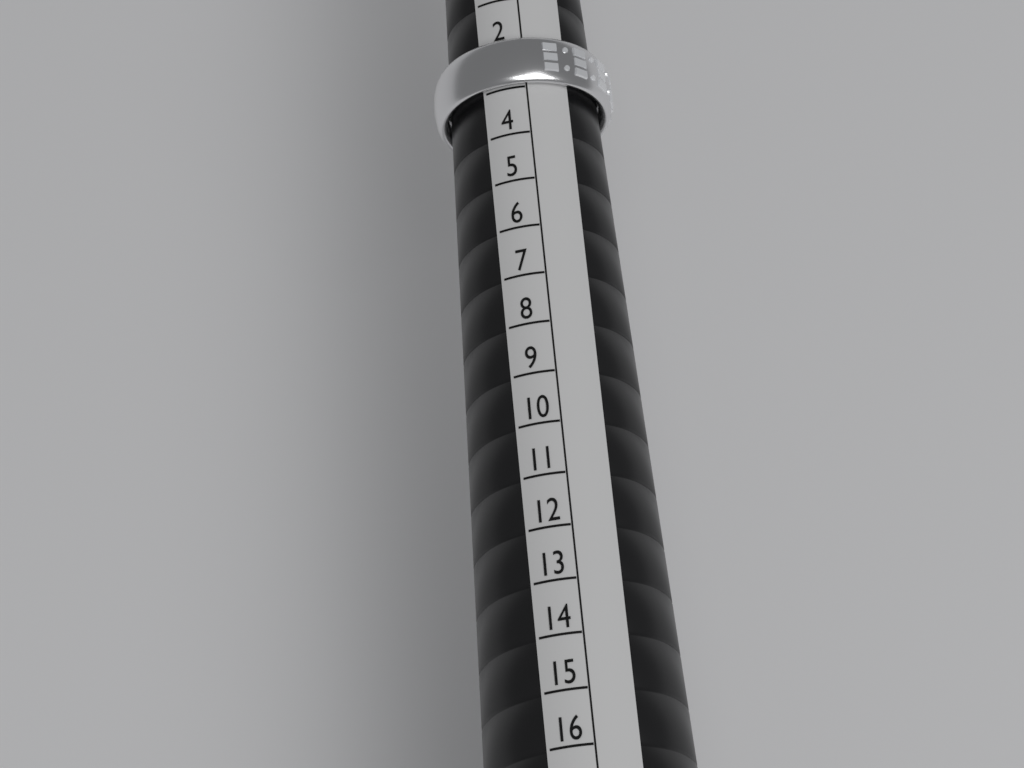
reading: 3 (no unit)
